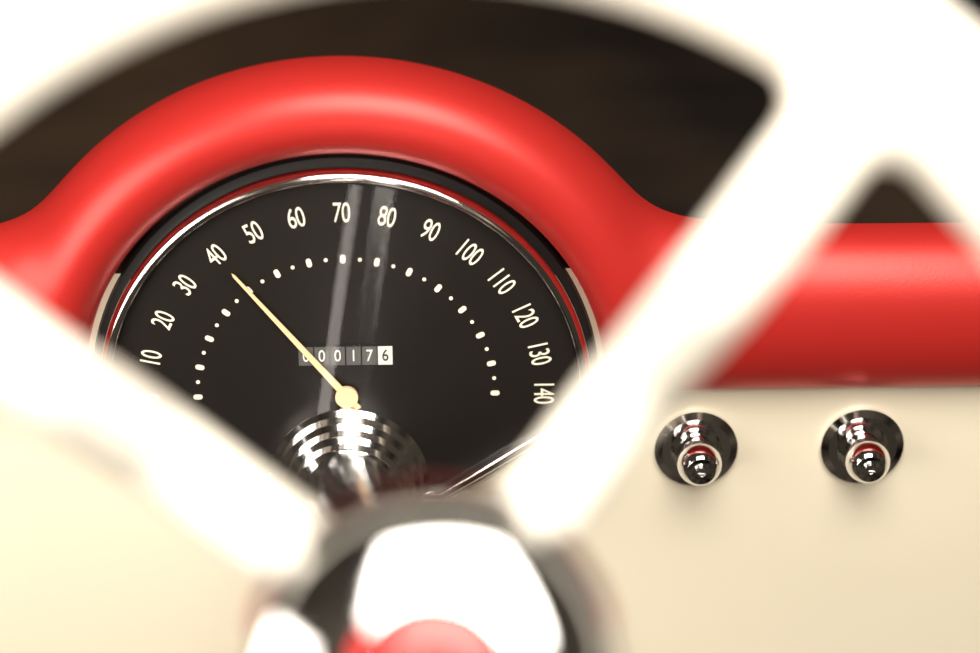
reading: 40 (no unit)
